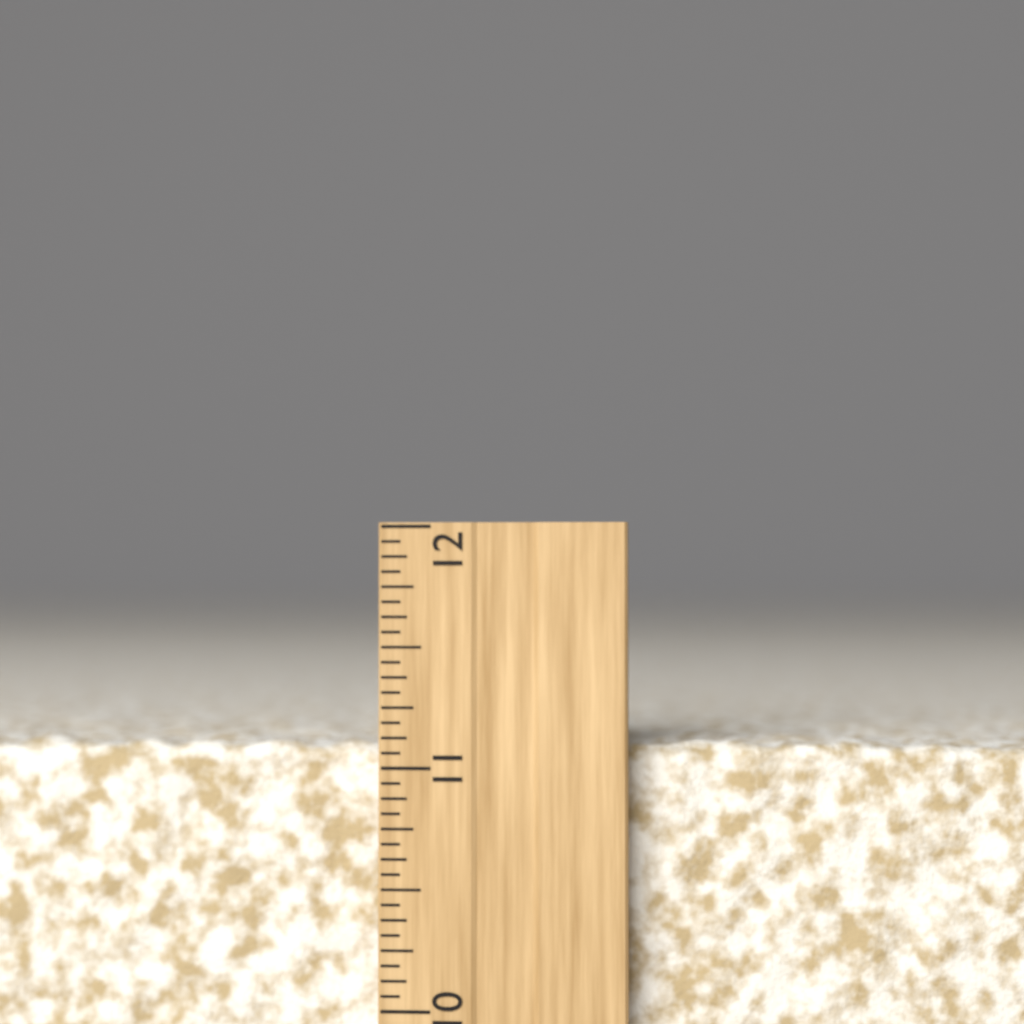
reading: 11.1250 inch
